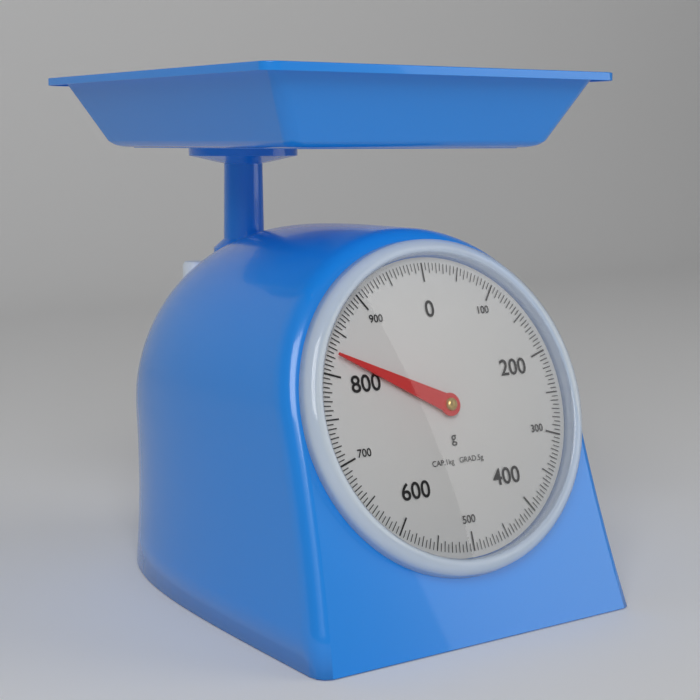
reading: 825 g
